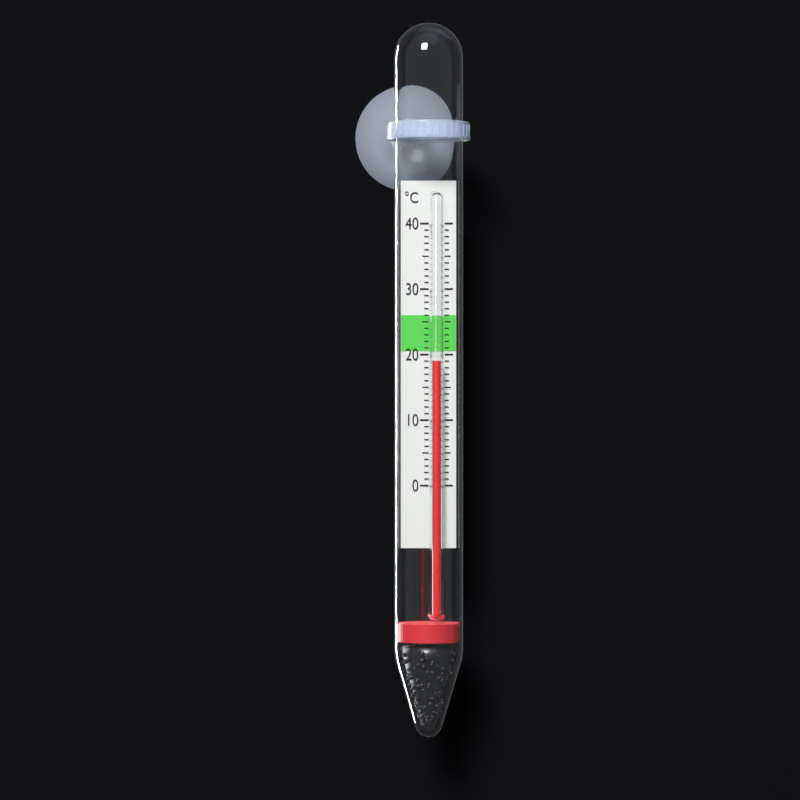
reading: 19 °C
